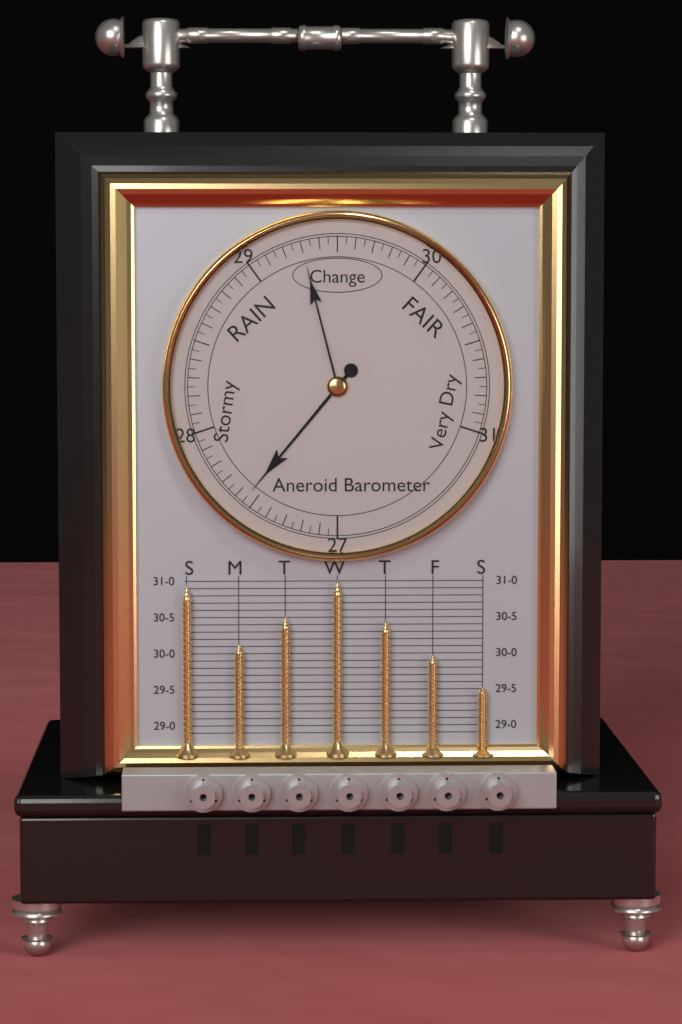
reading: 27.55 (no unit)
